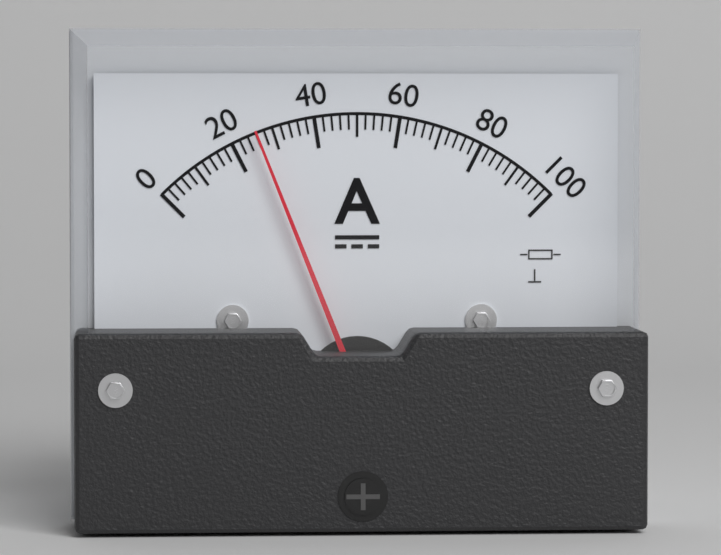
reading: 26 A
